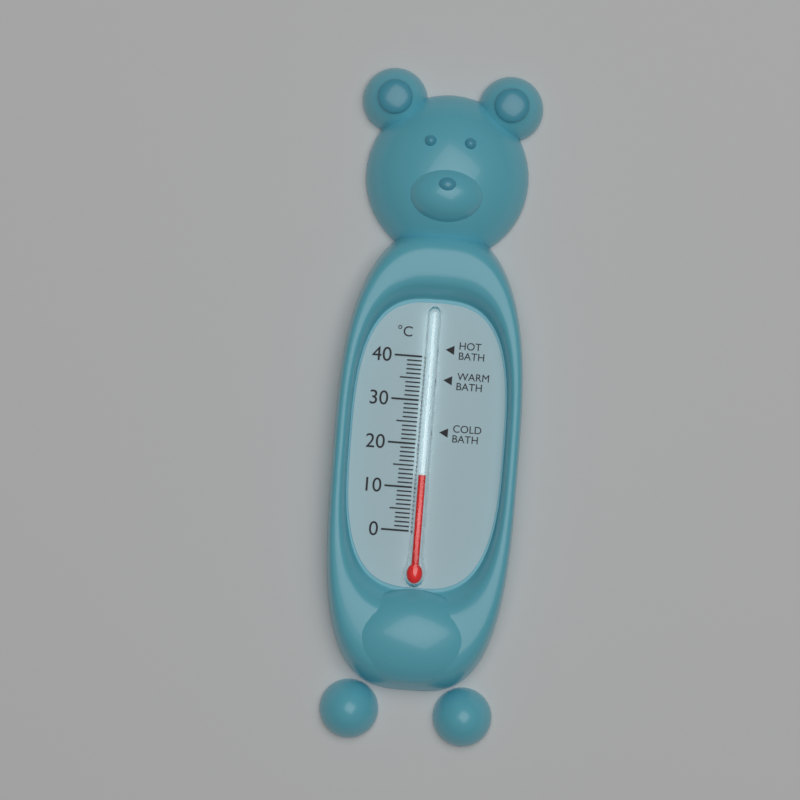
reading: 13 °C
